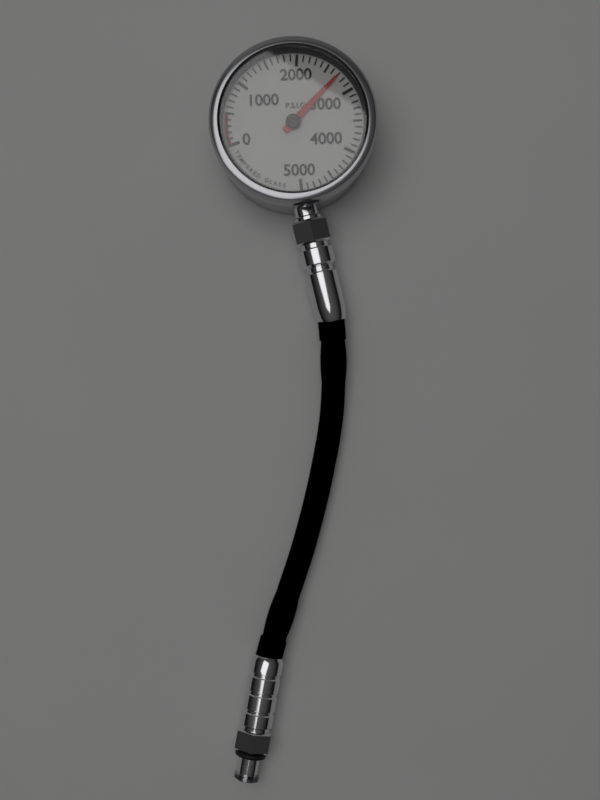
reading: 2700 psig
